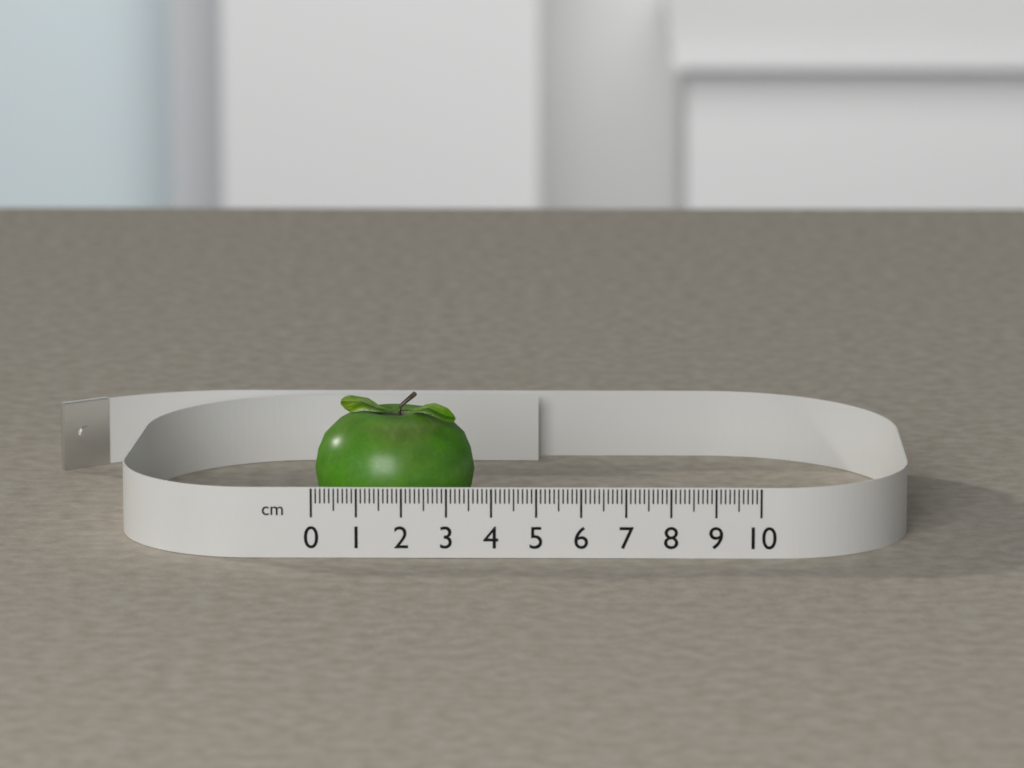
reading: 3.6 cm
